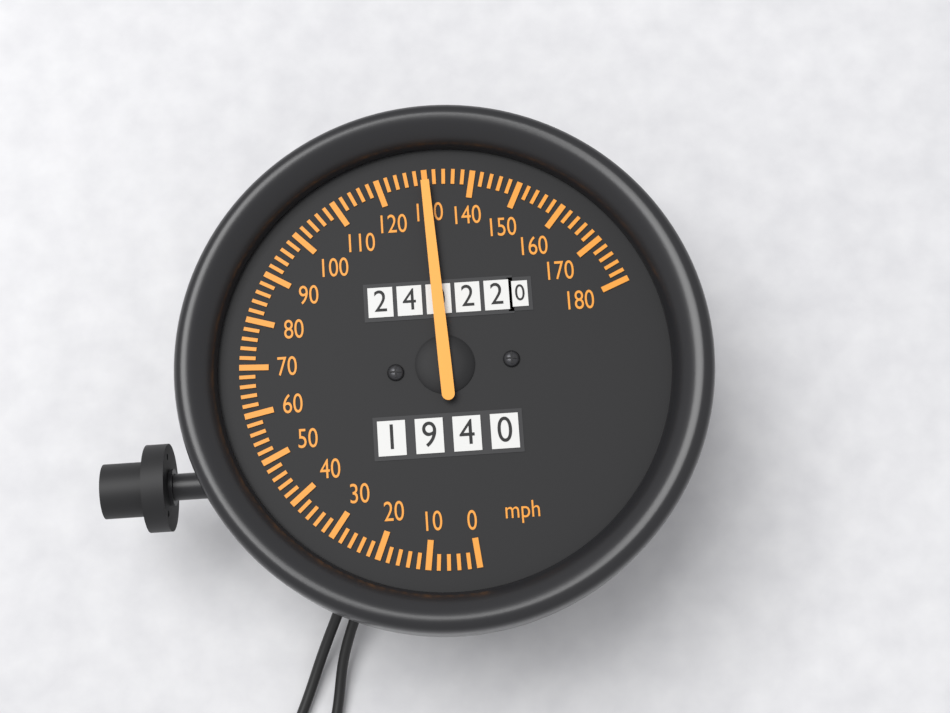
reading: 130 mph
